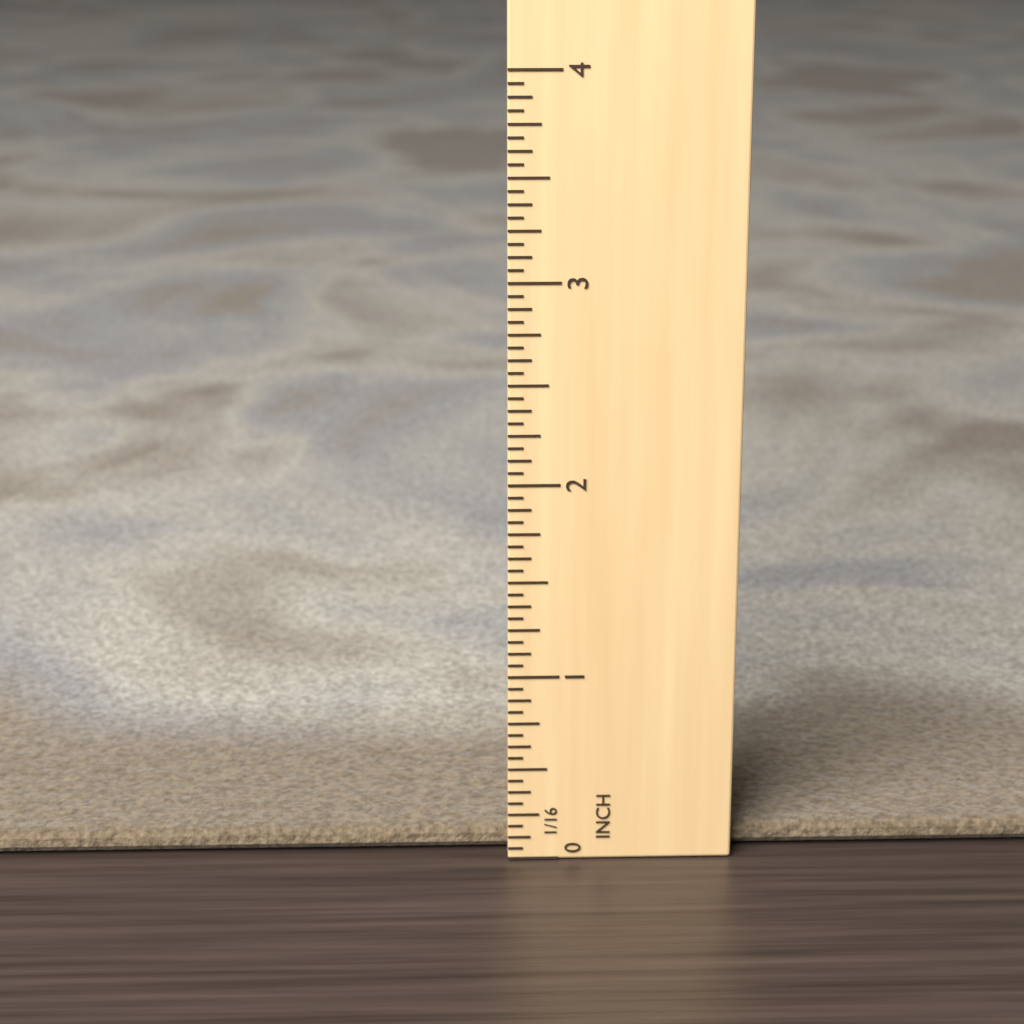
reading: 0.1250 in
